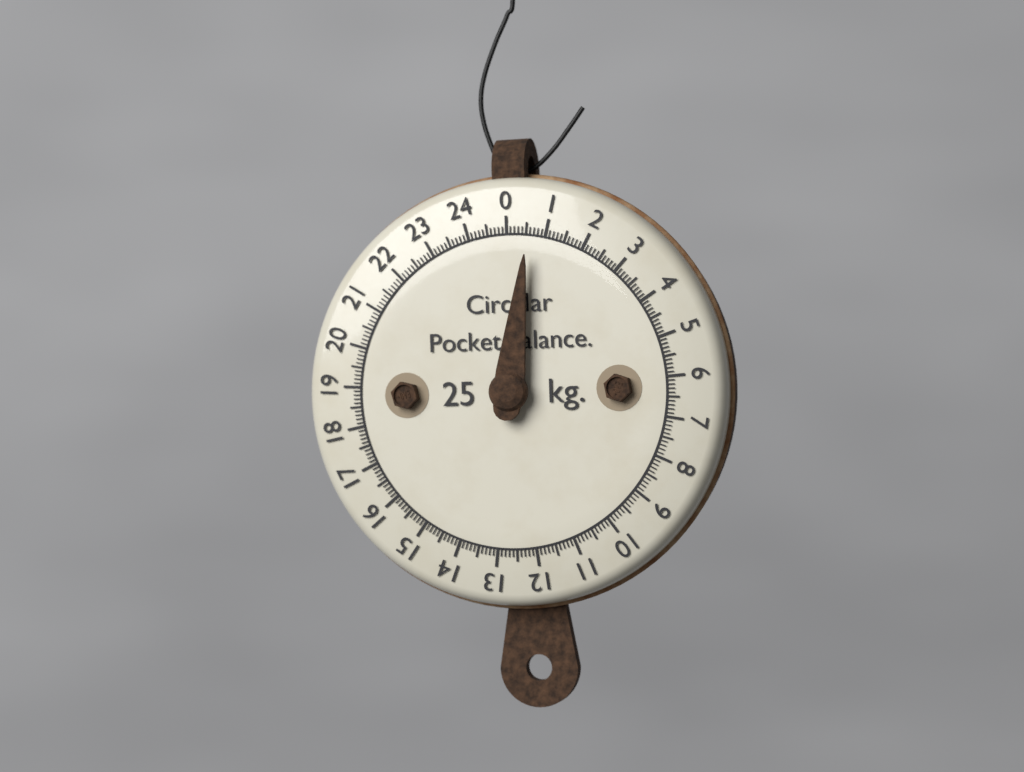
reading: 0.6 kg
